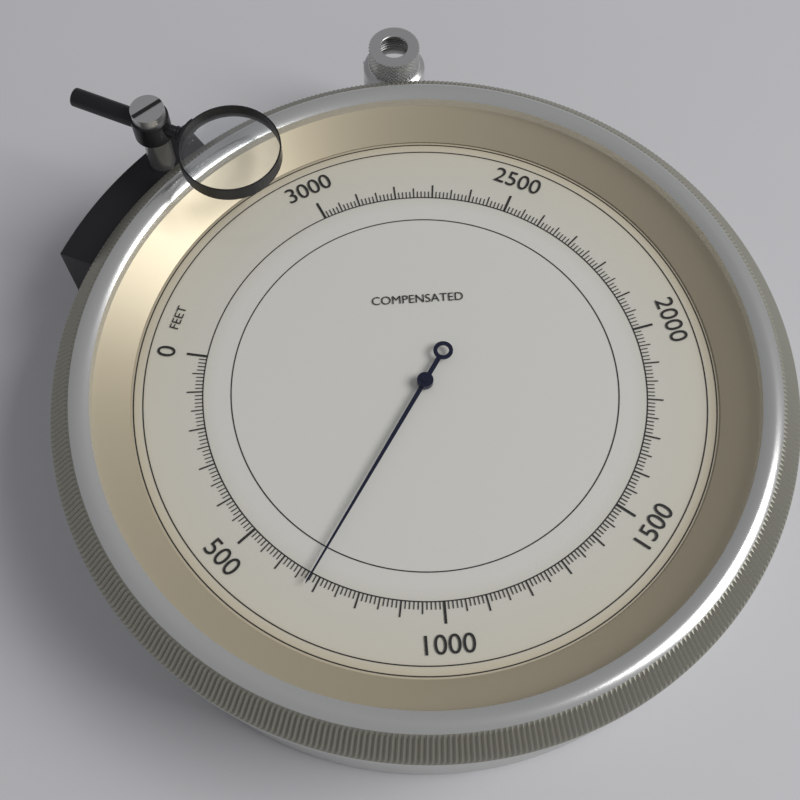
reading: 680 feet
